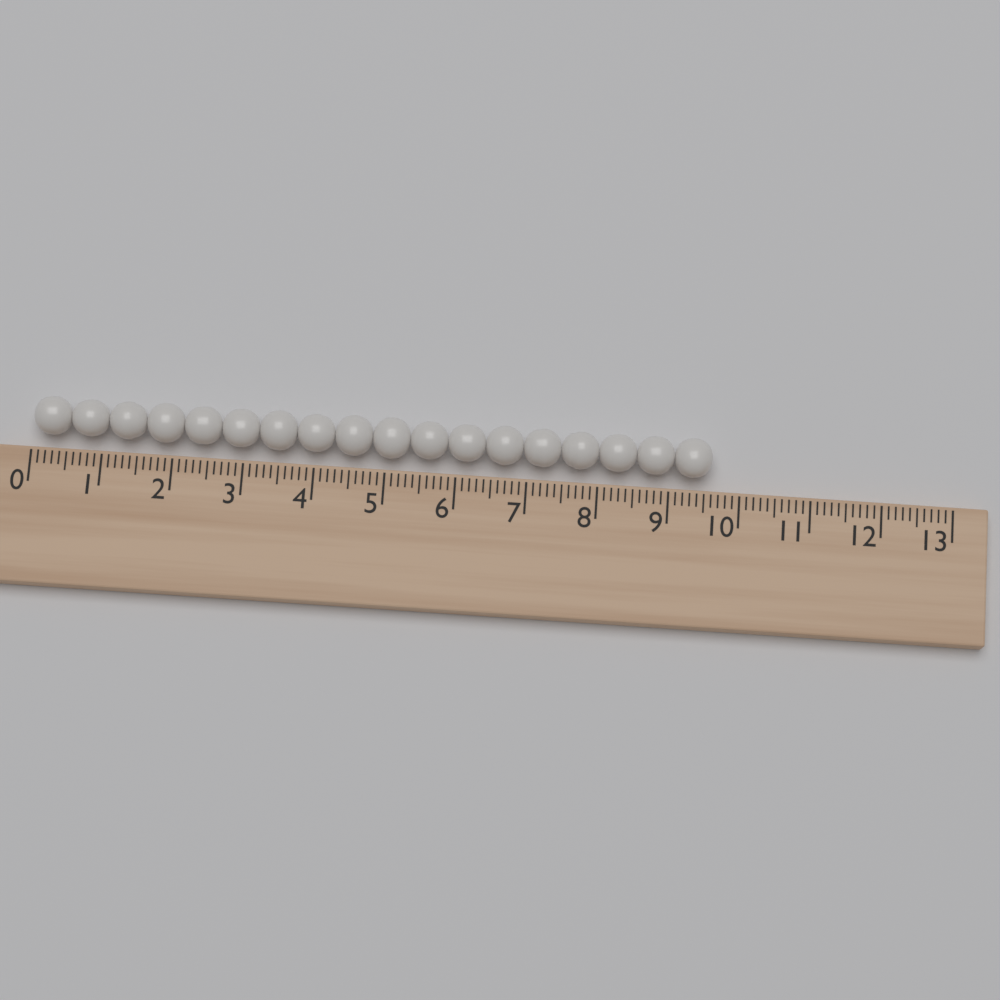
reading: 9.6 (no unit)
